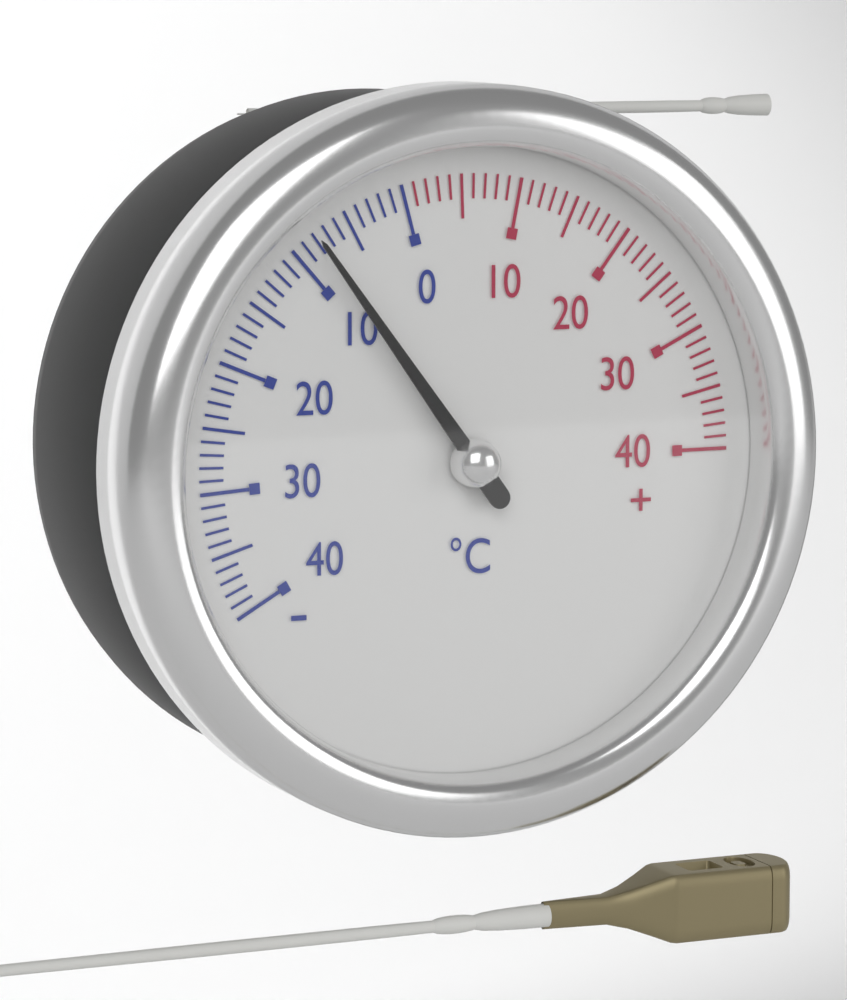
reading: -8 °C
